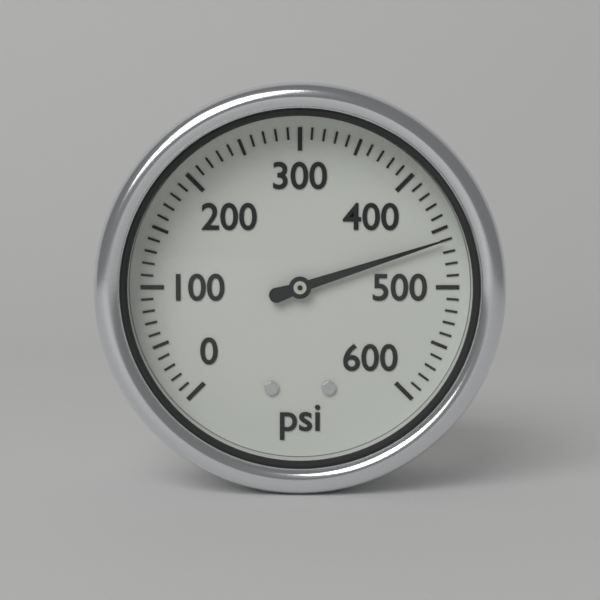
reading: 460 psi
